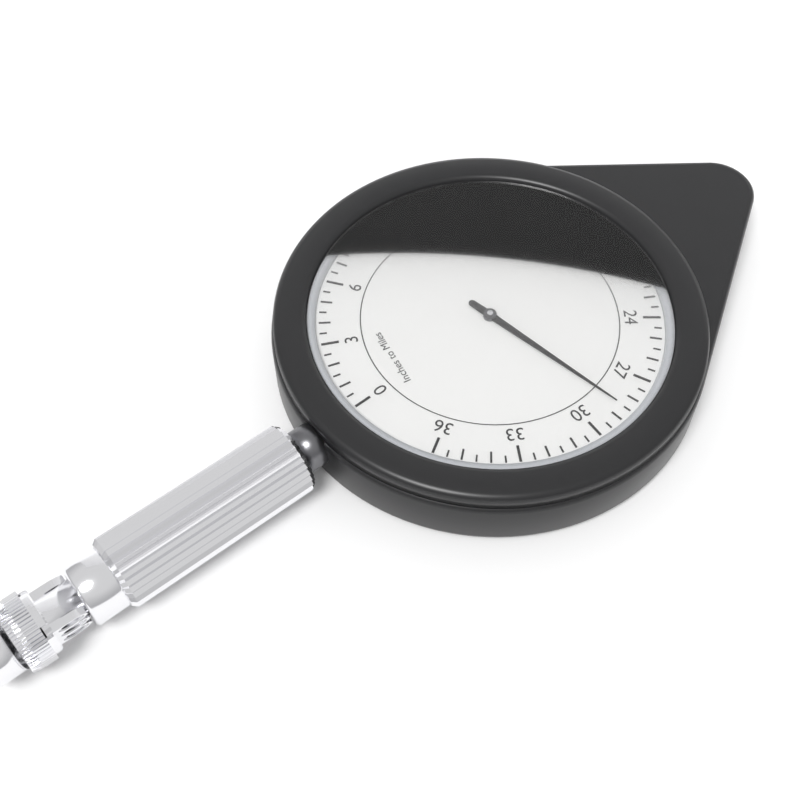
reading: 28.5 miles
